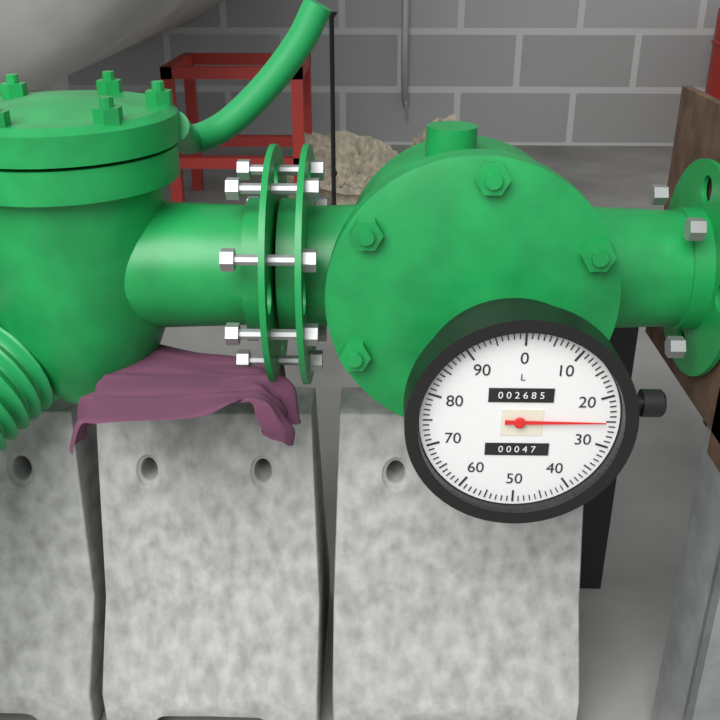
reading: 25 L
